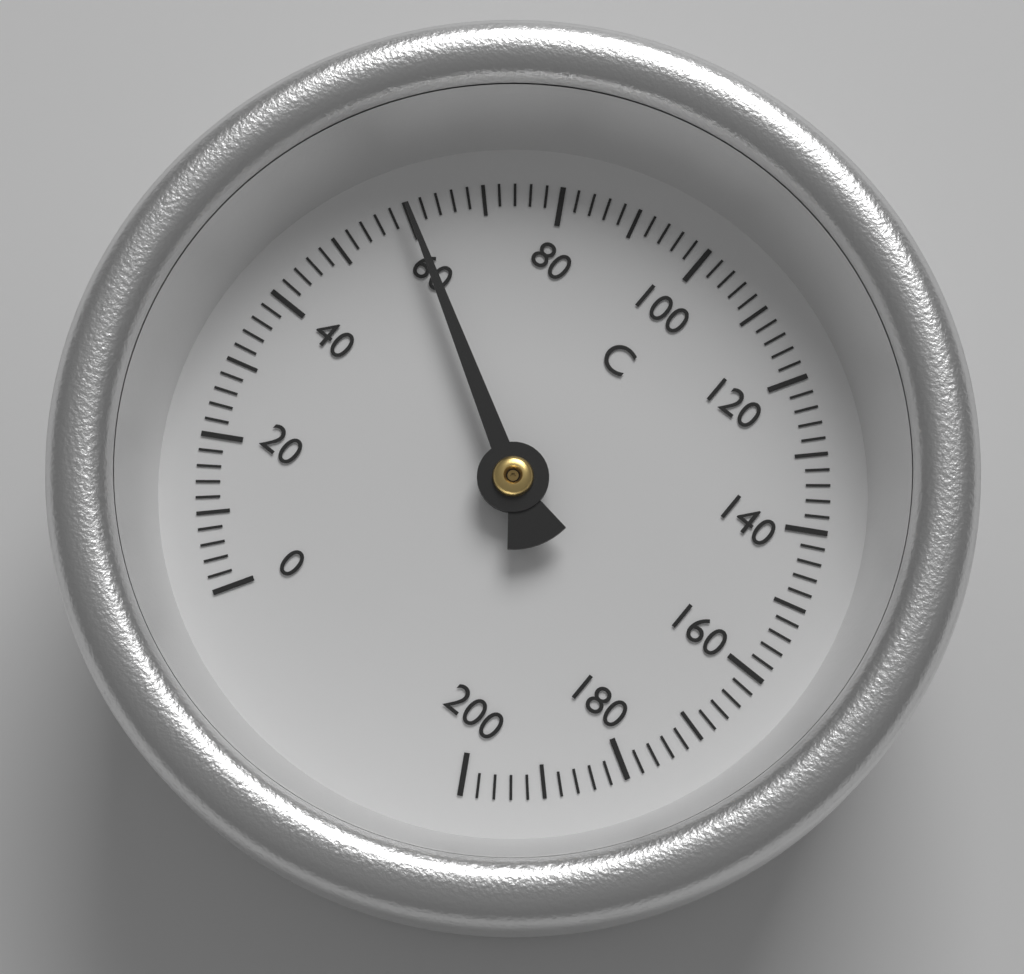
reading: 60 °C
